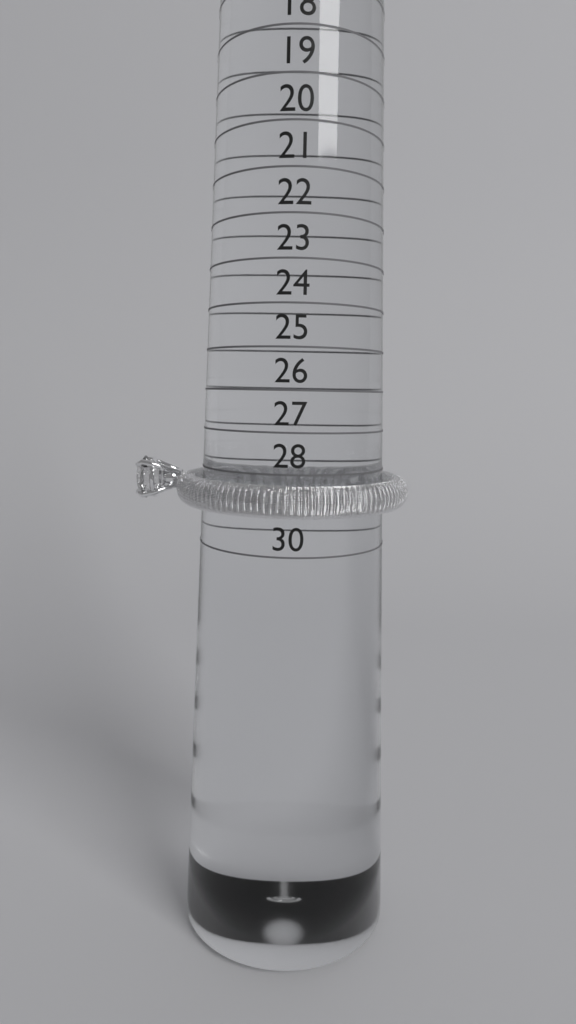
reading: 29 (no unit)
